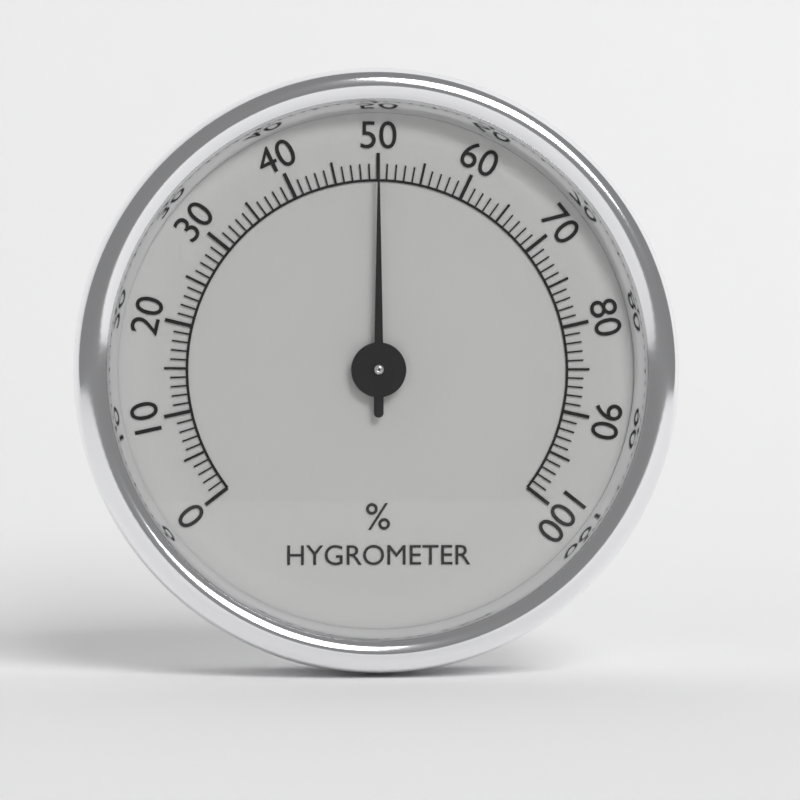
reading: 50 %
